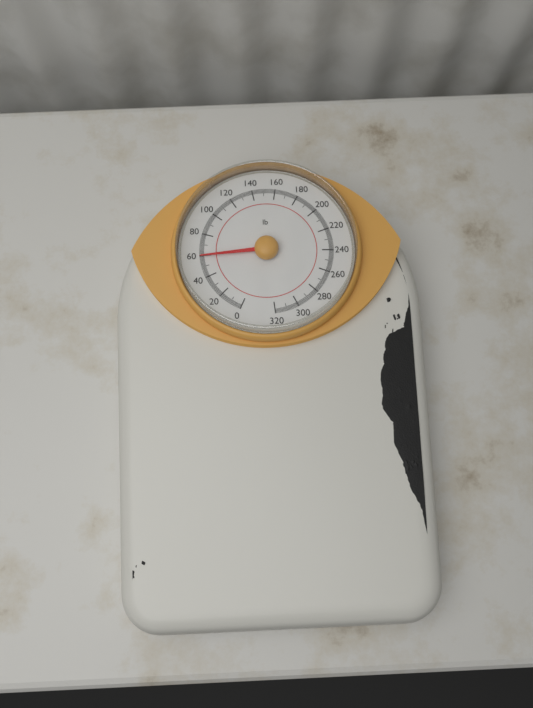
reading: 59 lb
